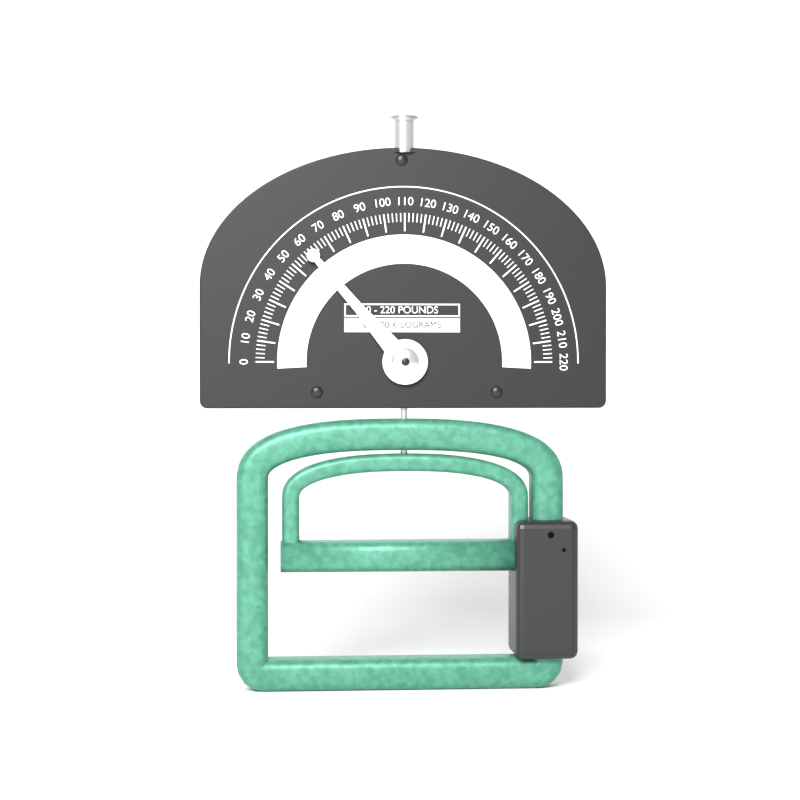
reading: 60 lb
